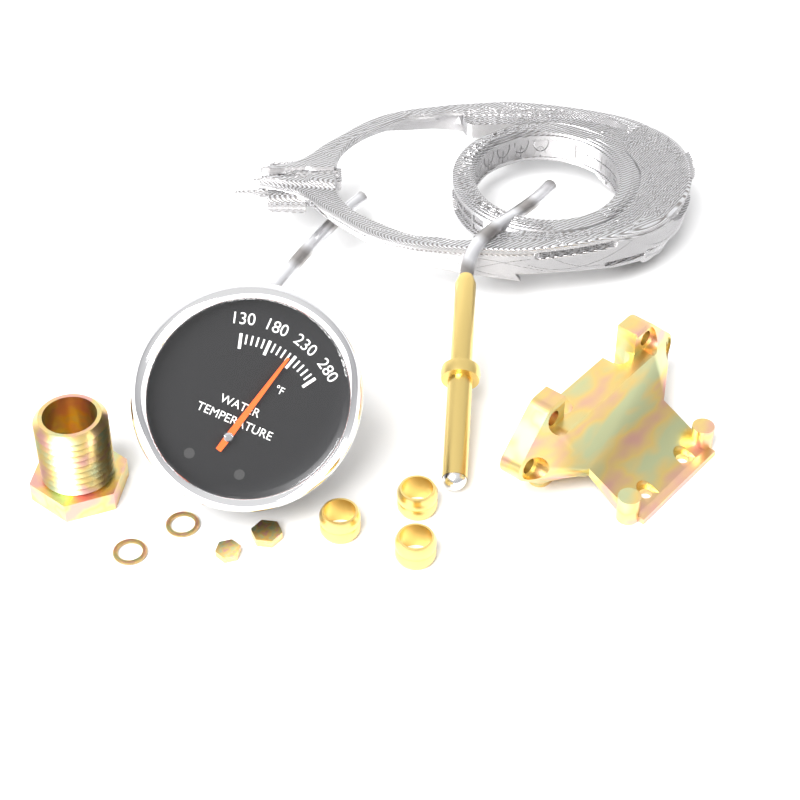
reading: 220 °F
